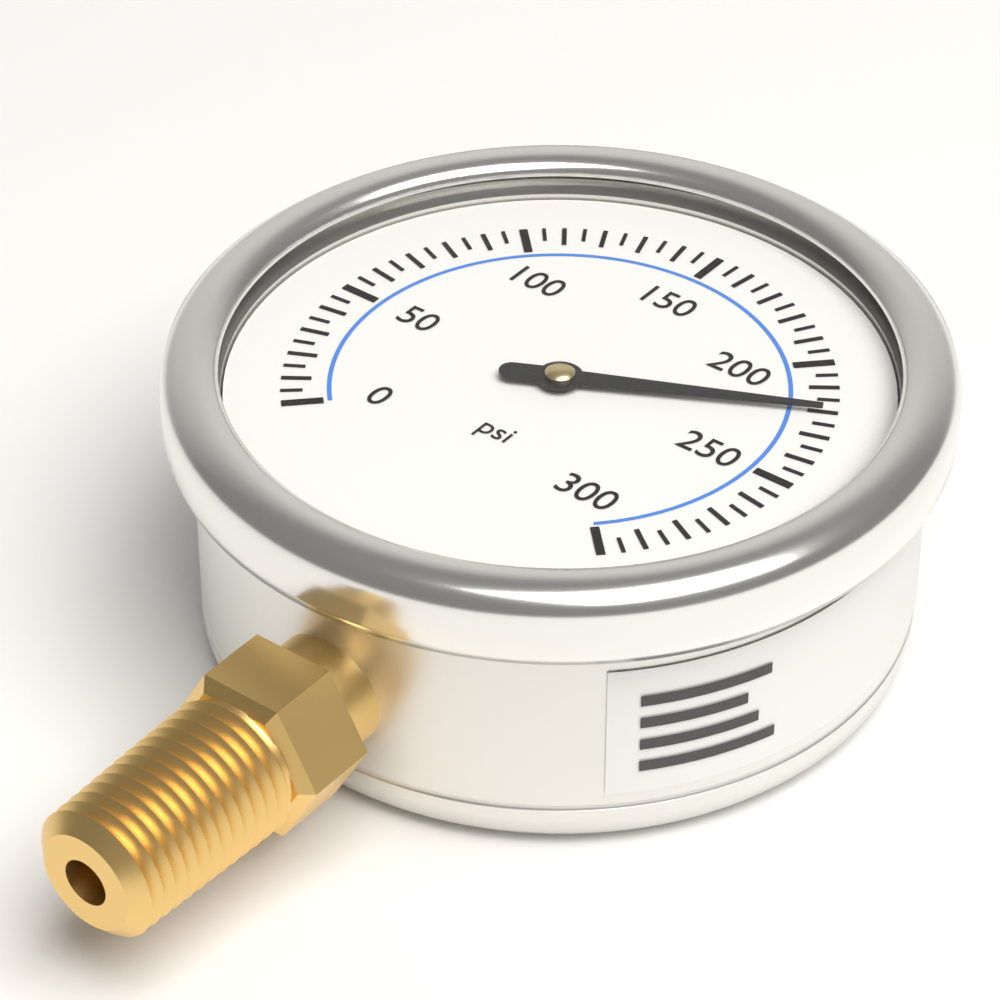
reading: 220 psi
